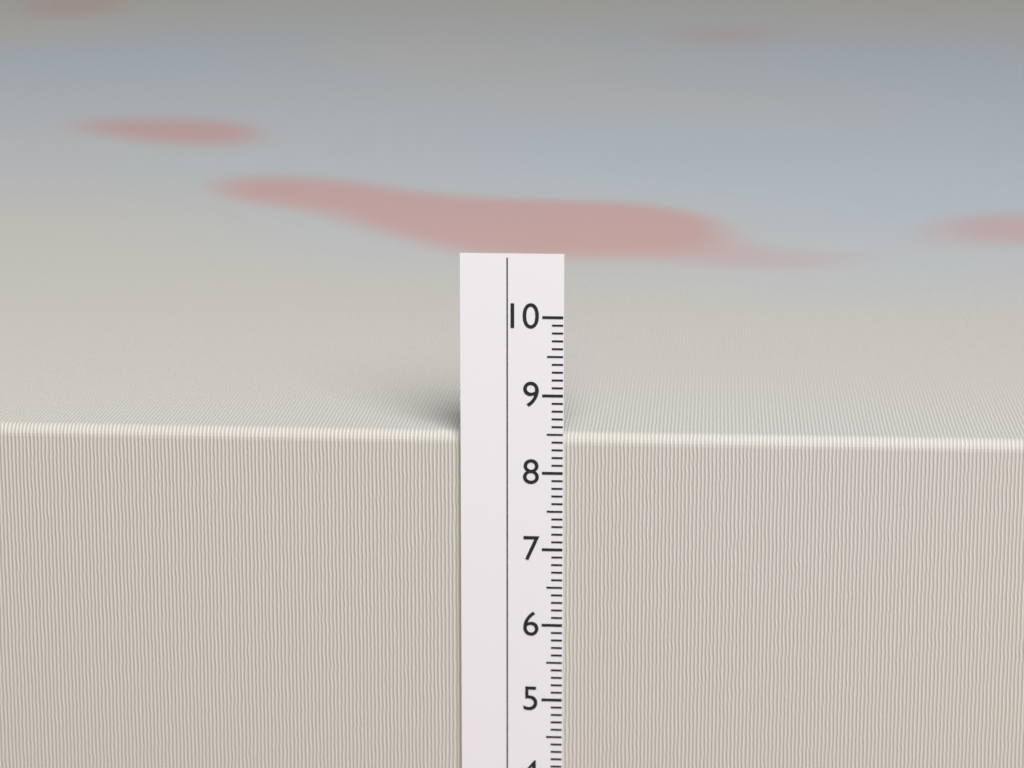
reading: 8.5 cm
